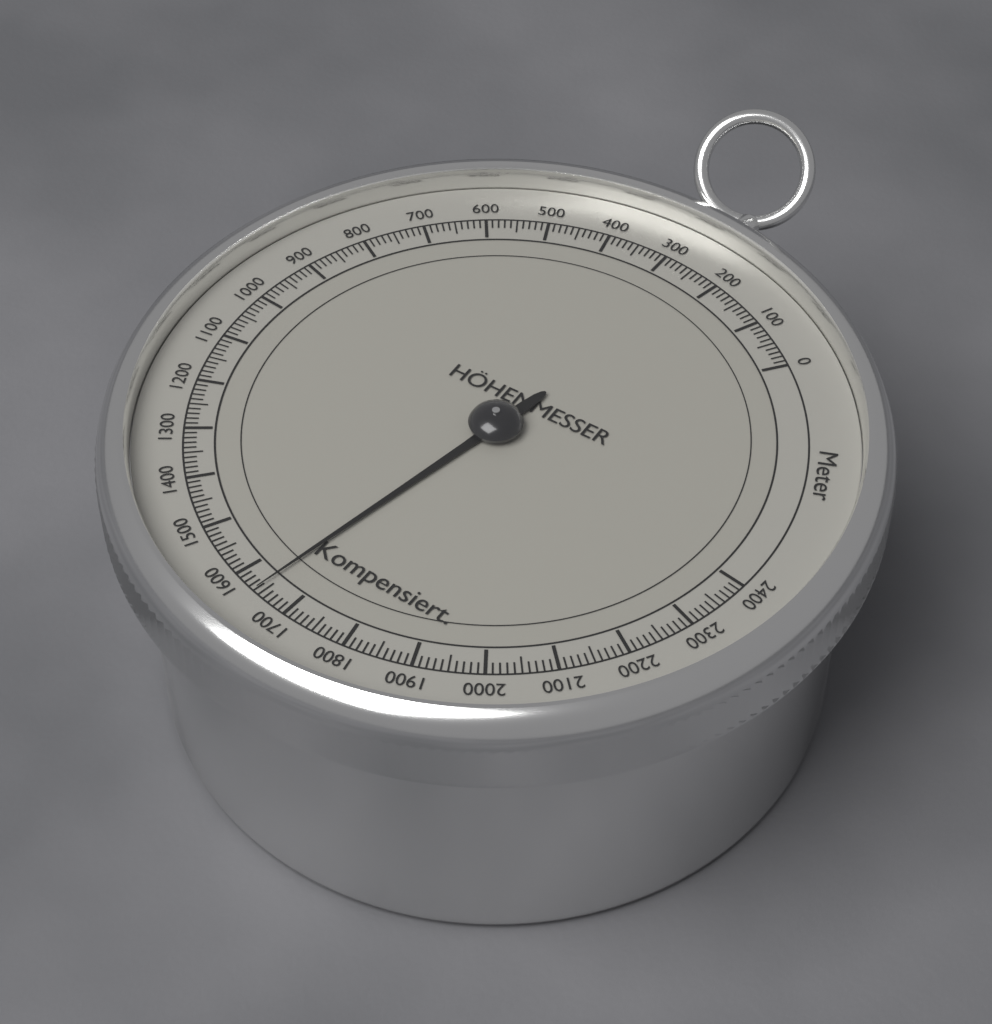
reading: 1640 m
